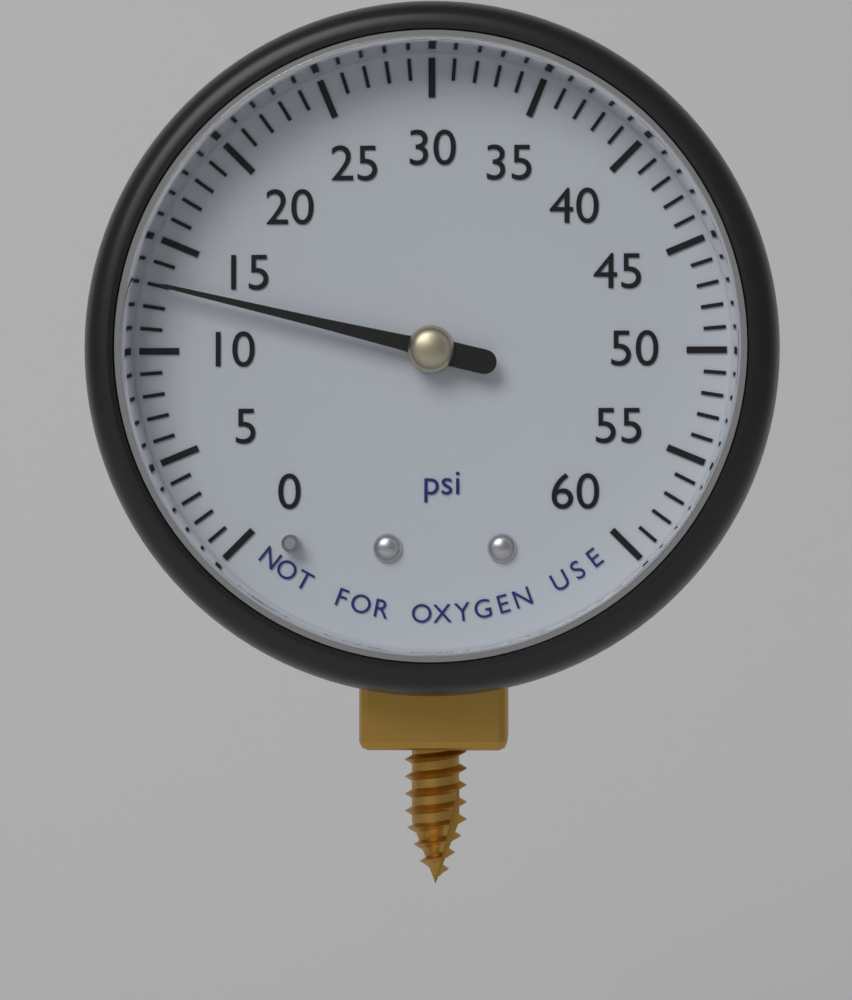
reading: 13 psi
